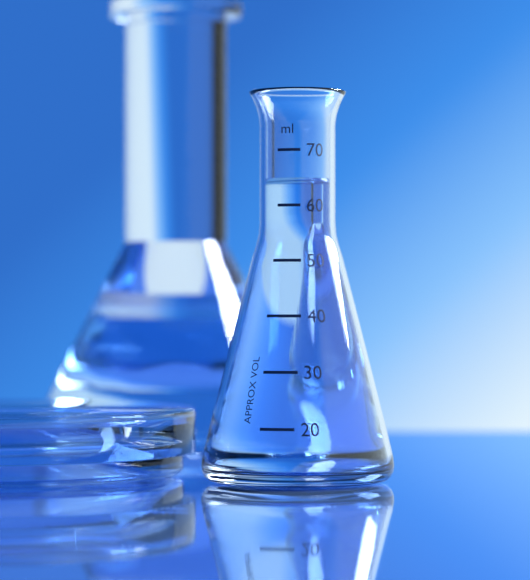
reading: 65 ml
